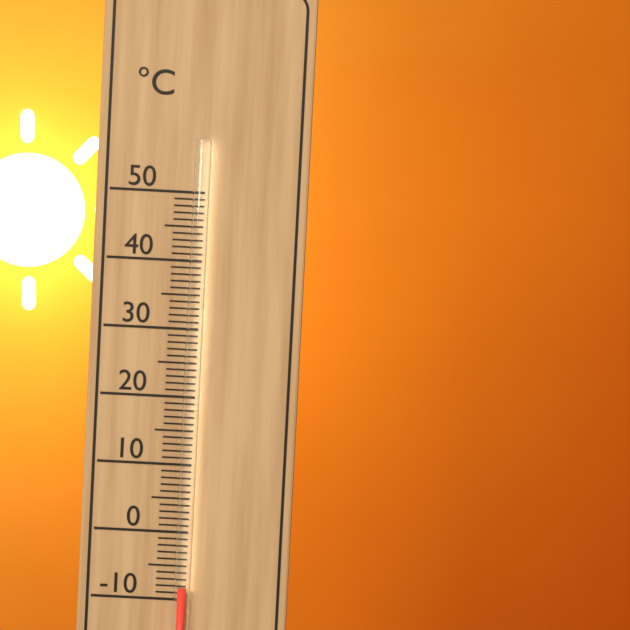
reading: -8 °C
